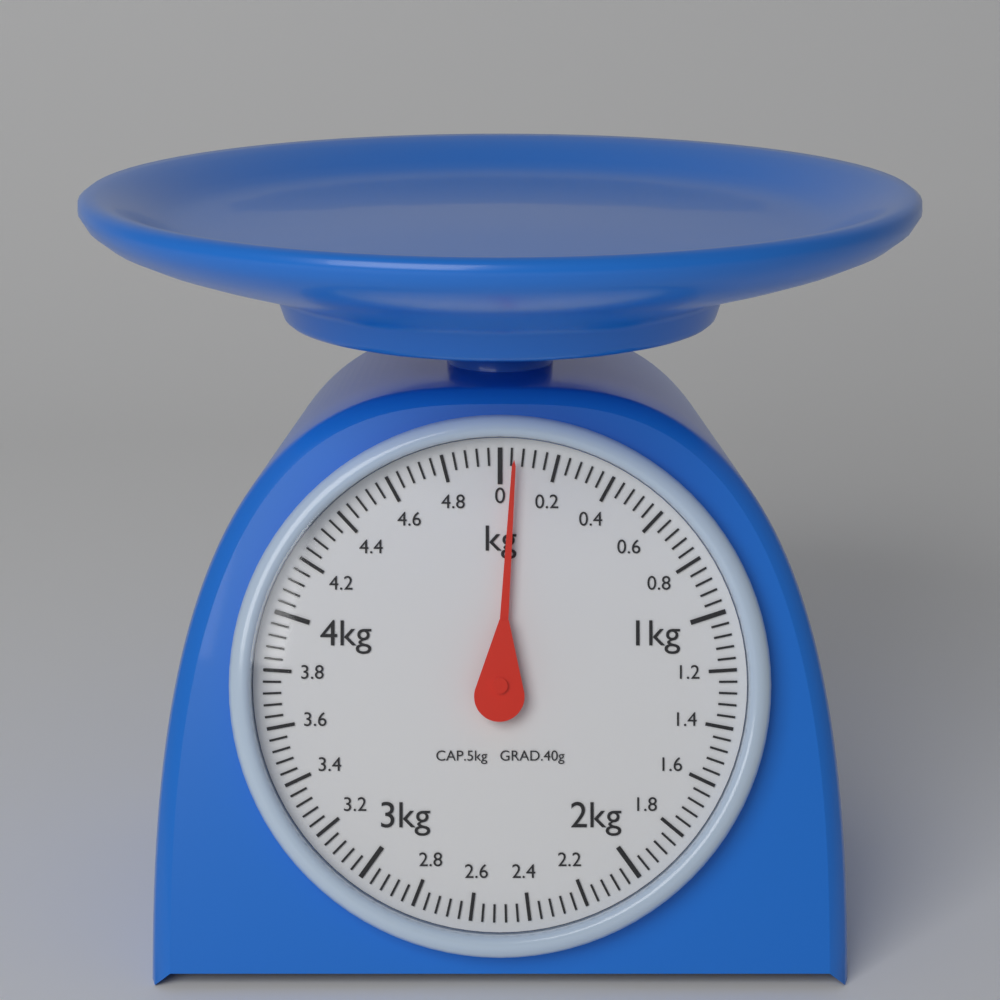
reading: 0.05 kg
